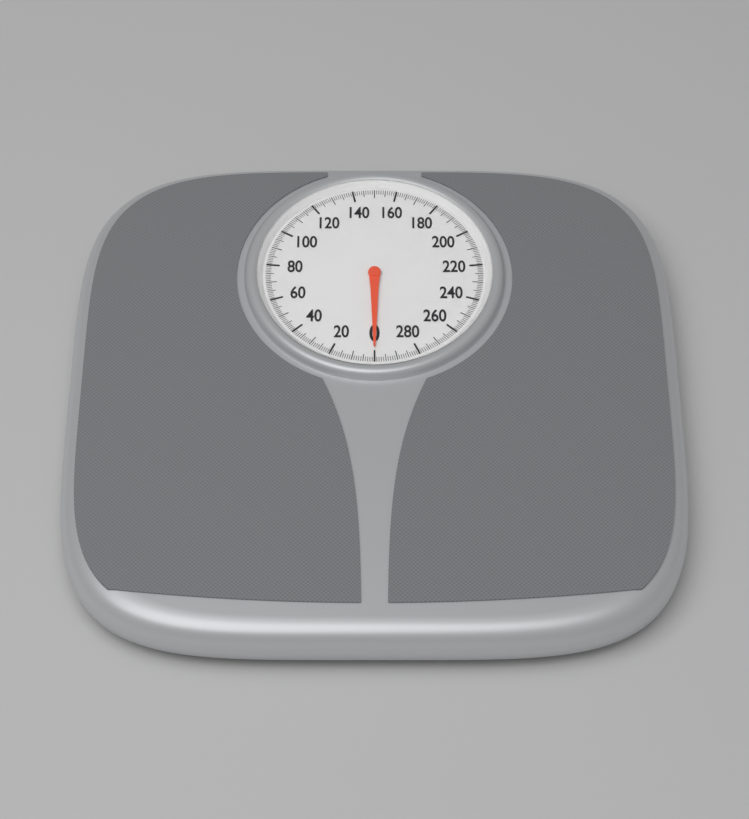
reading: 0 (no unit)
